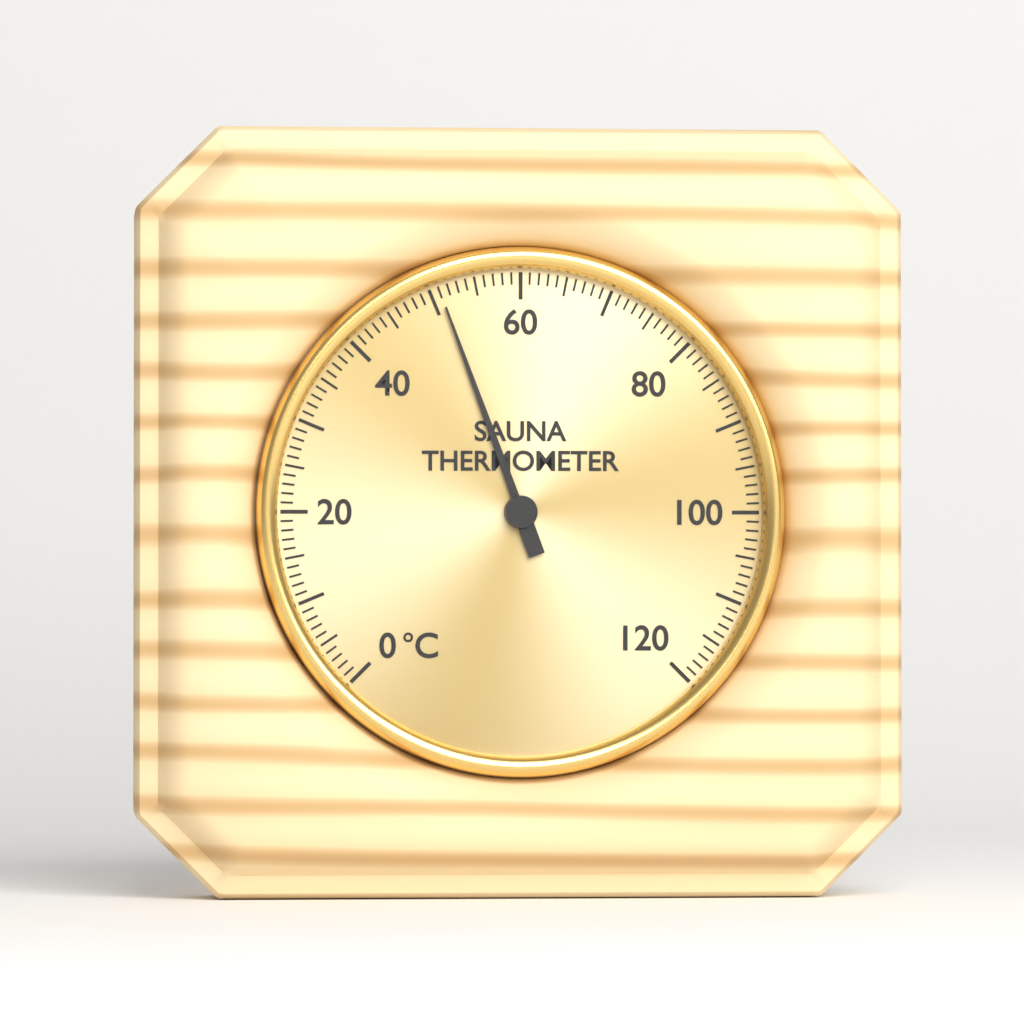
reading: 51 °C
